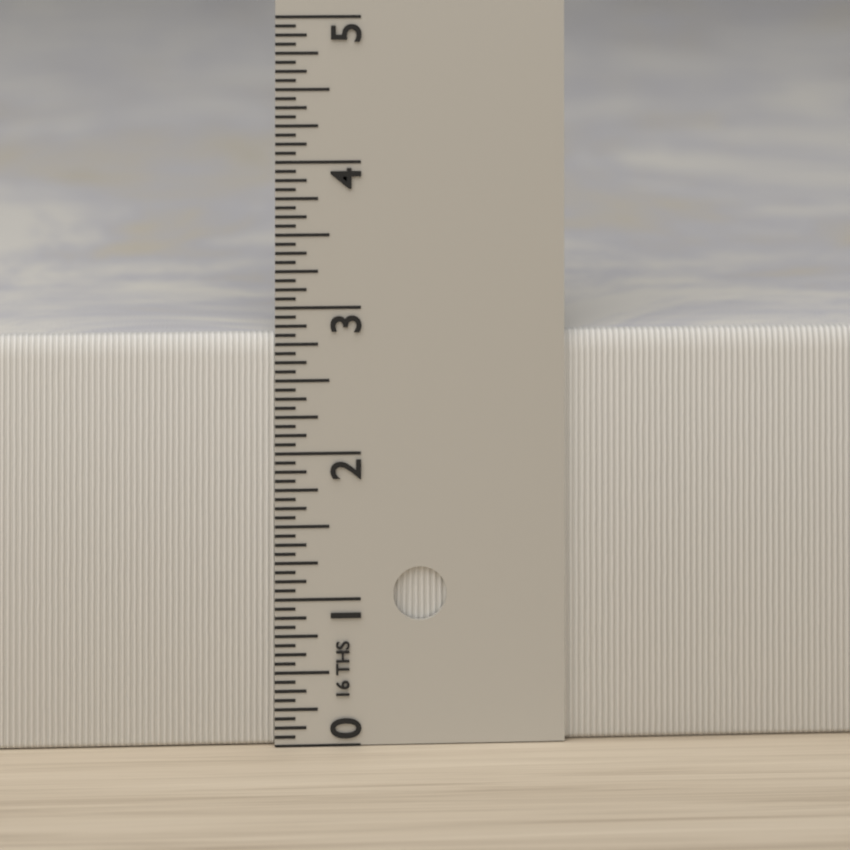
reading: 2.8125 in
